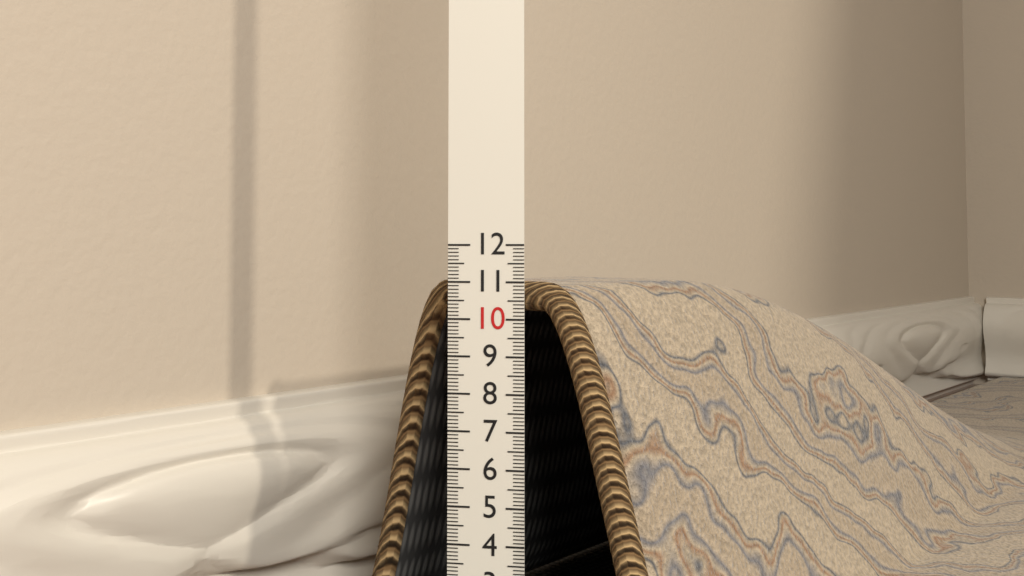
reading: 11.0 (no unit)
